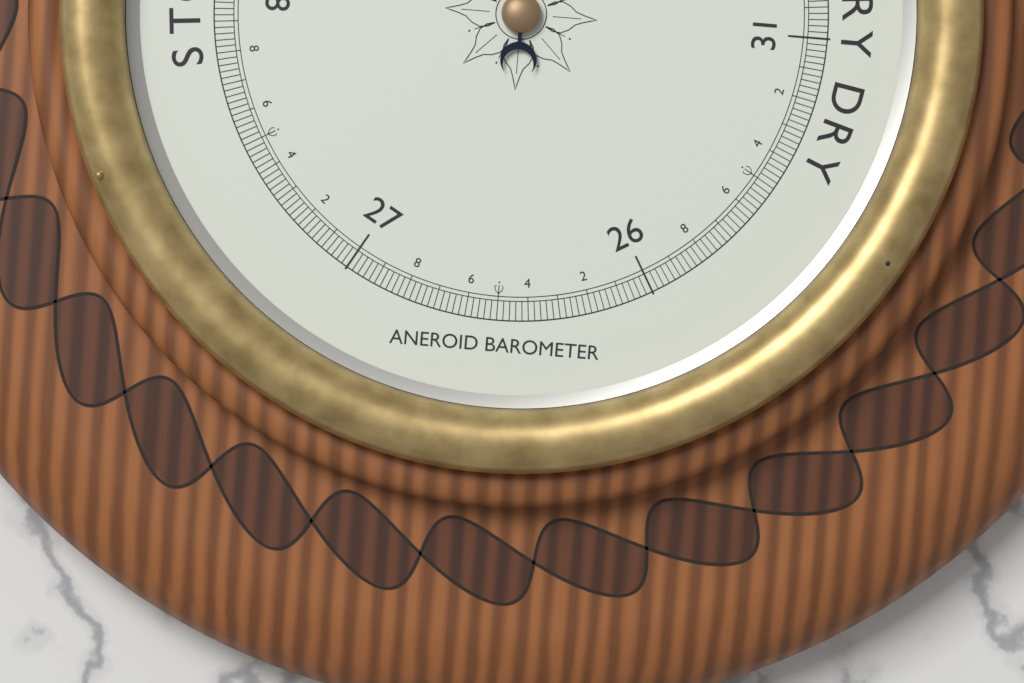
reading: 29.48 inHg
